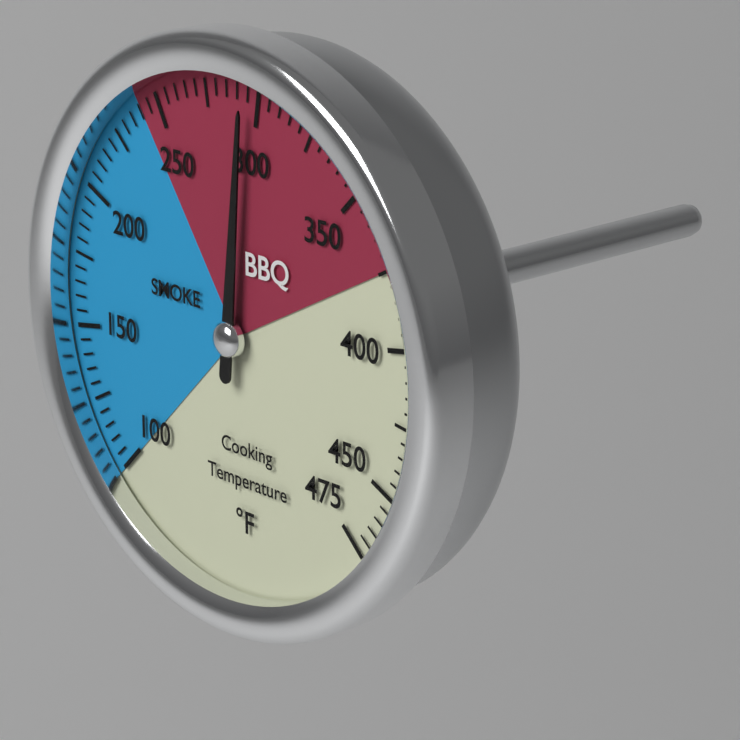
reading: 295 °F
